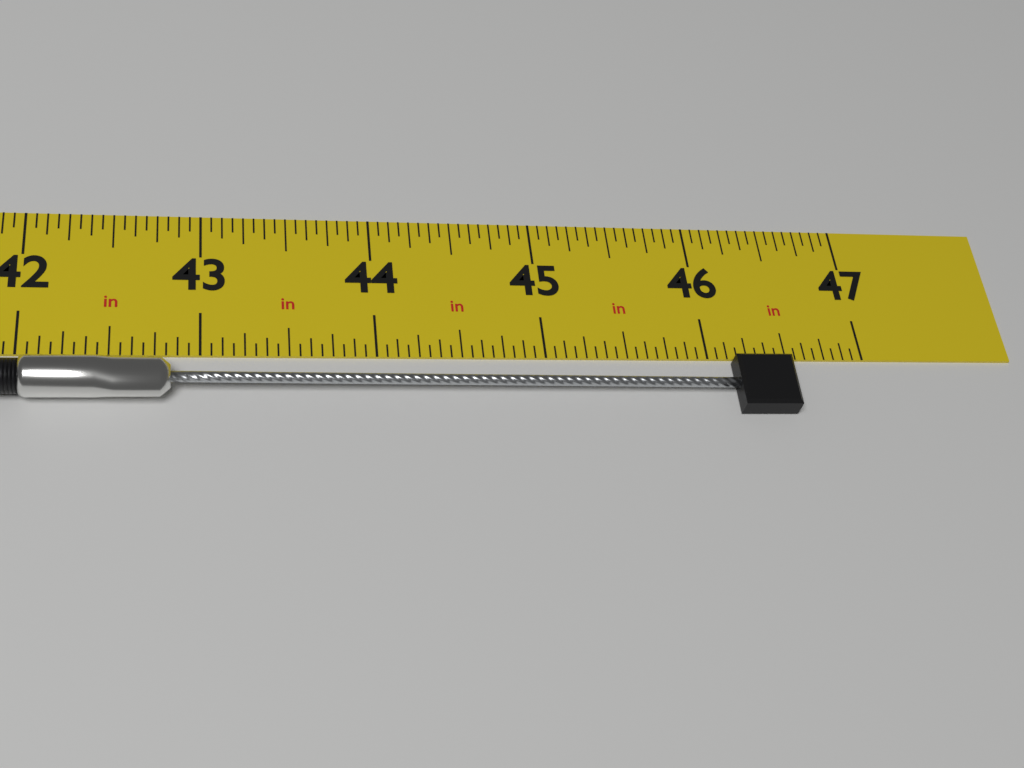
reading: 46.5000 in
